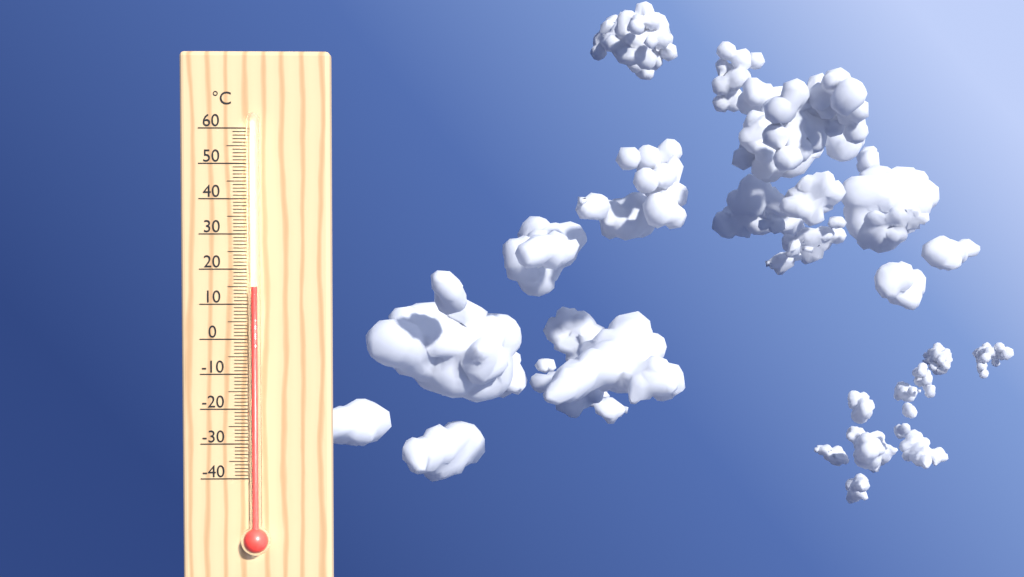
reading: 15 °C
